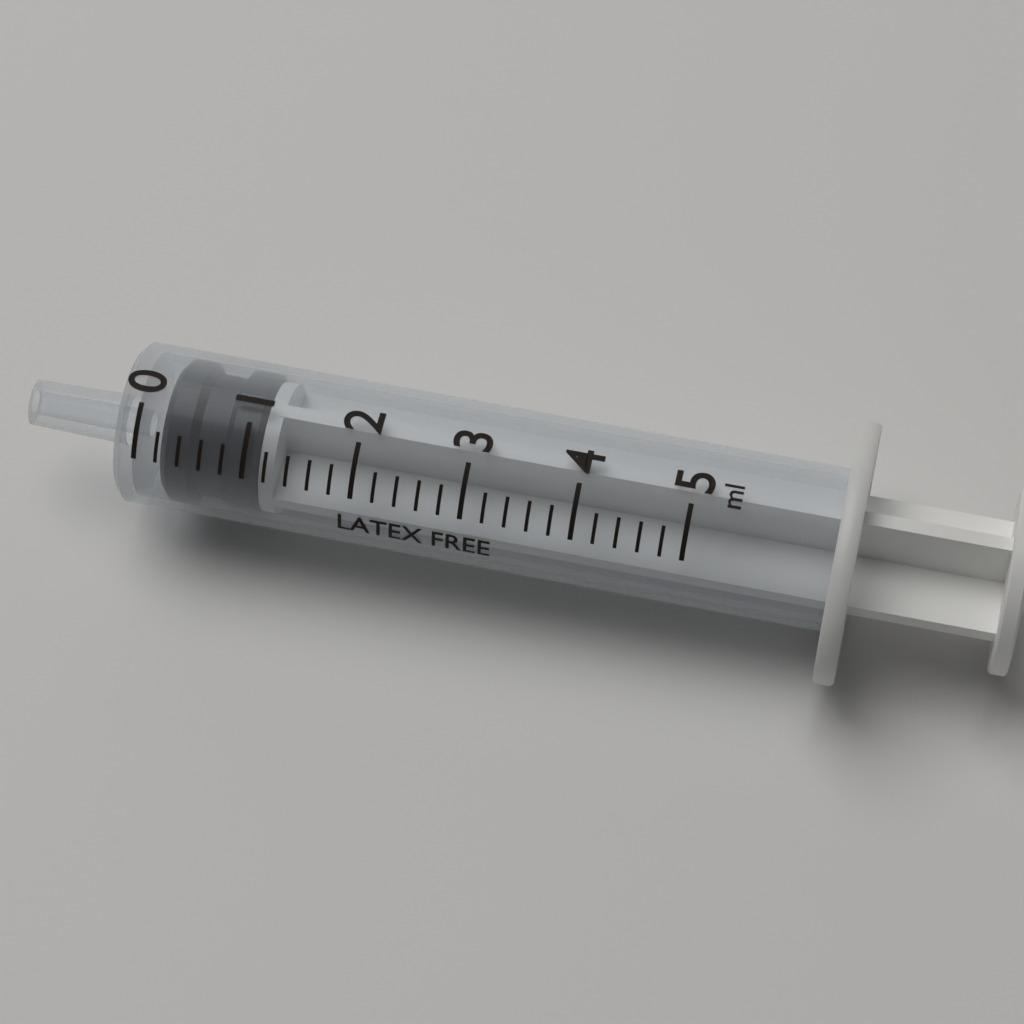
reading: 0.2 ml
